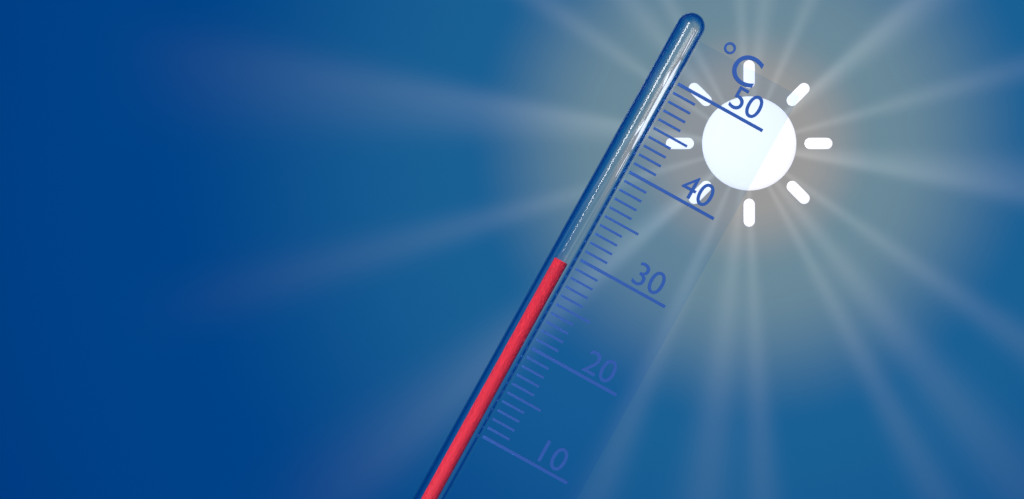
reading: 29 °C
